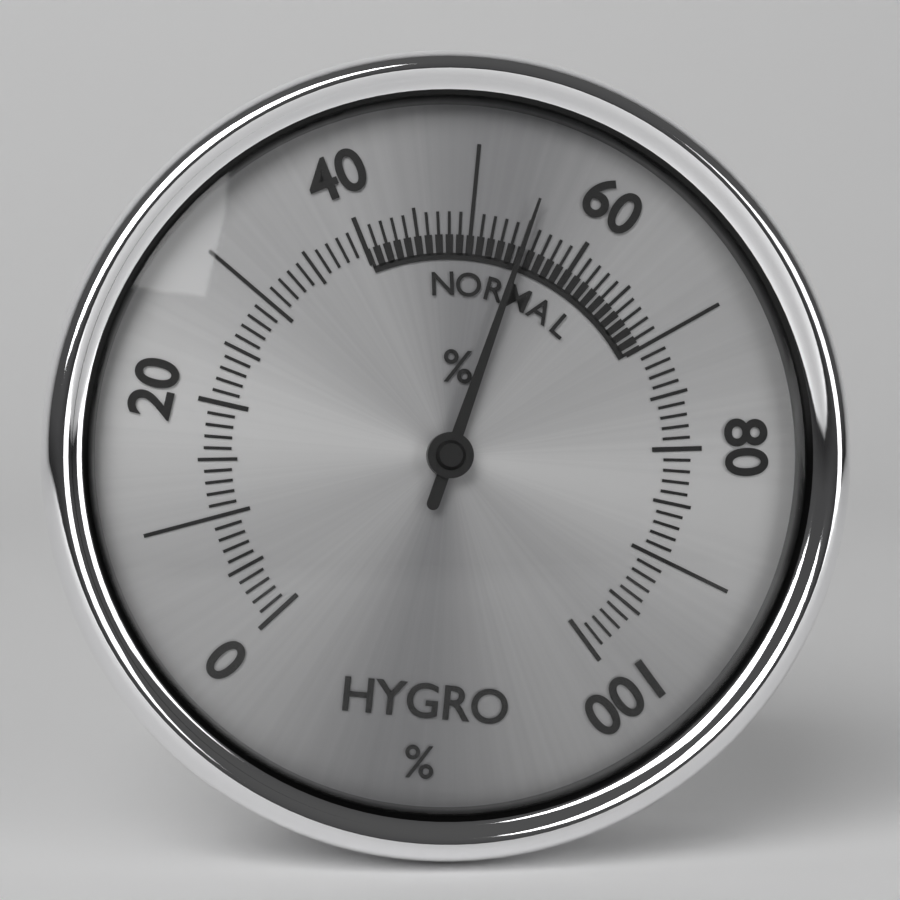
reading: 55 %
